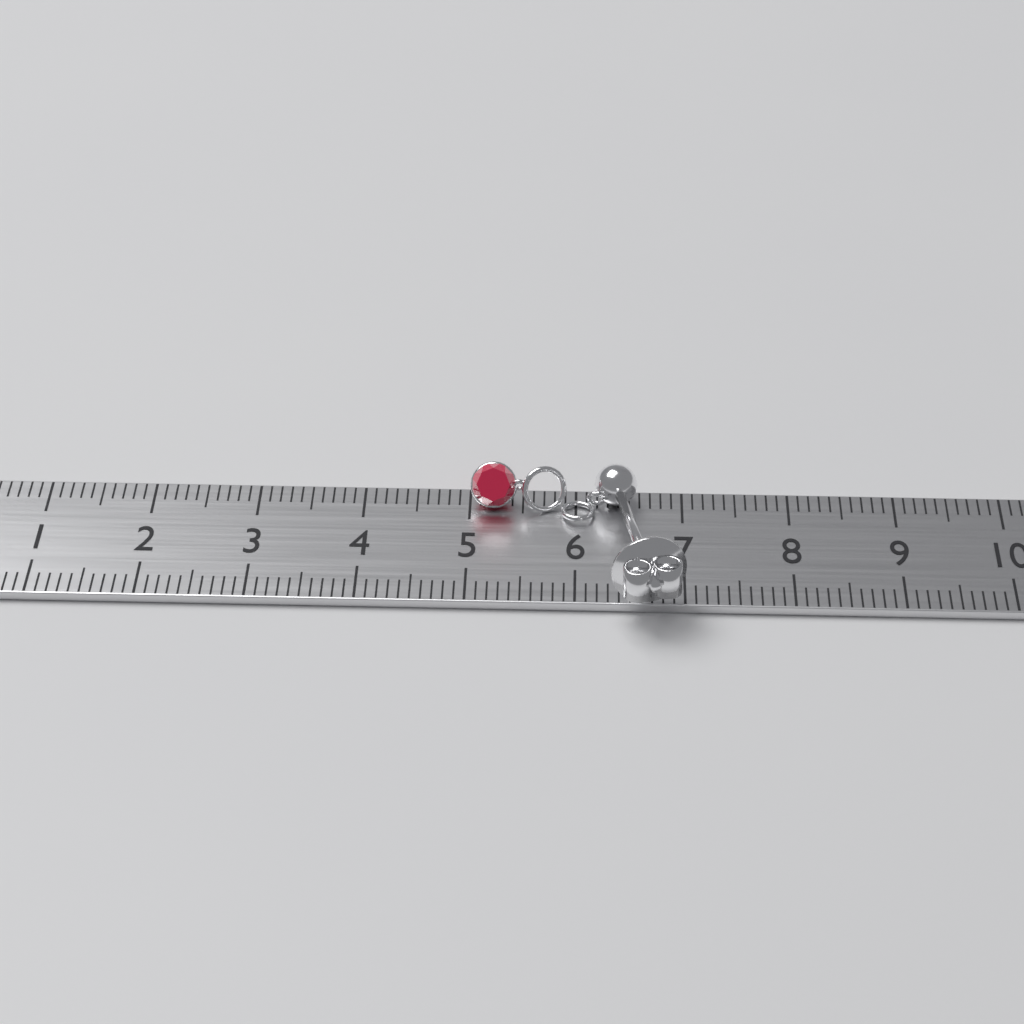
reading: 7.0 cm
